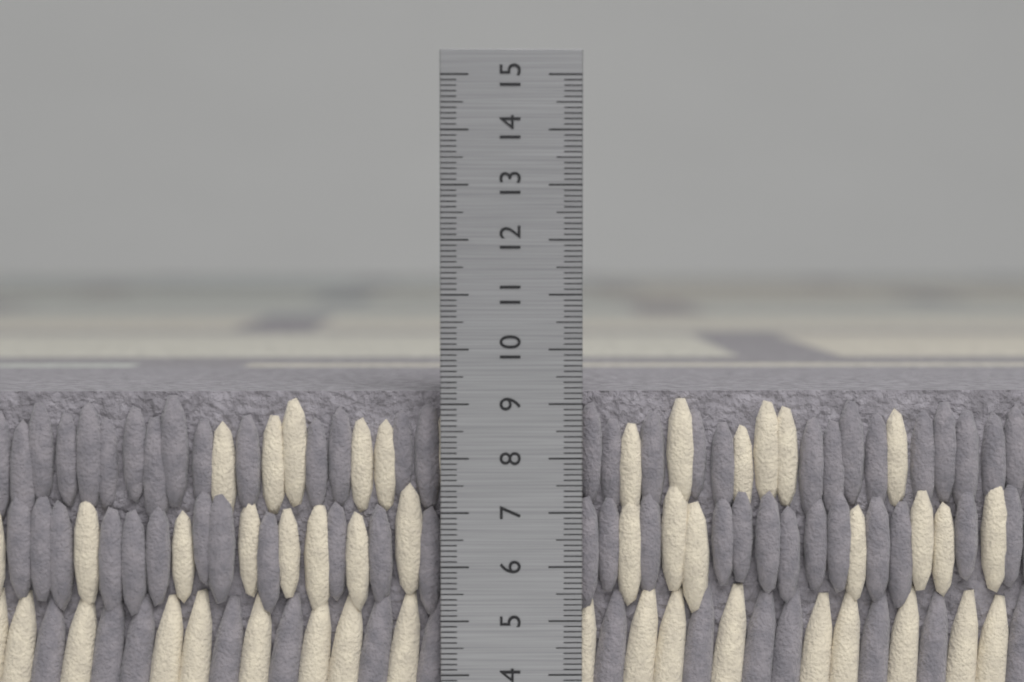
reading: 9.2 cm
